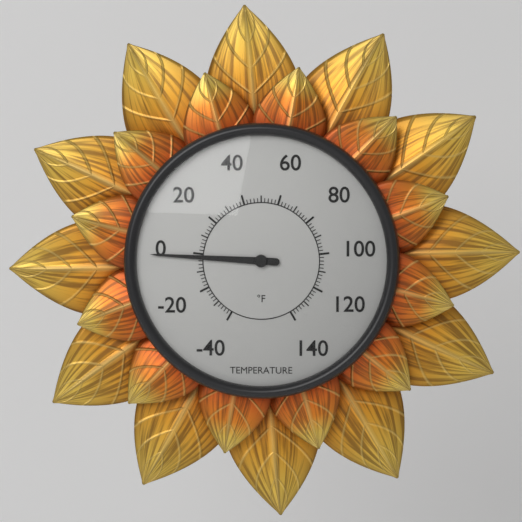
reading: -2 °F
